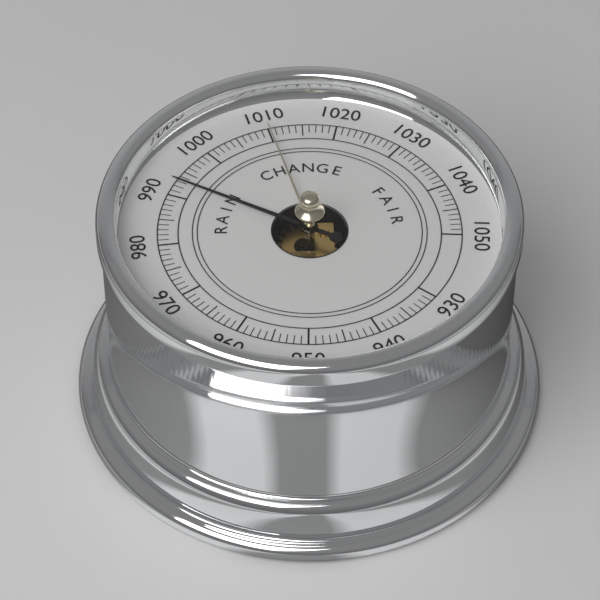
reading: 993 (no unit)
